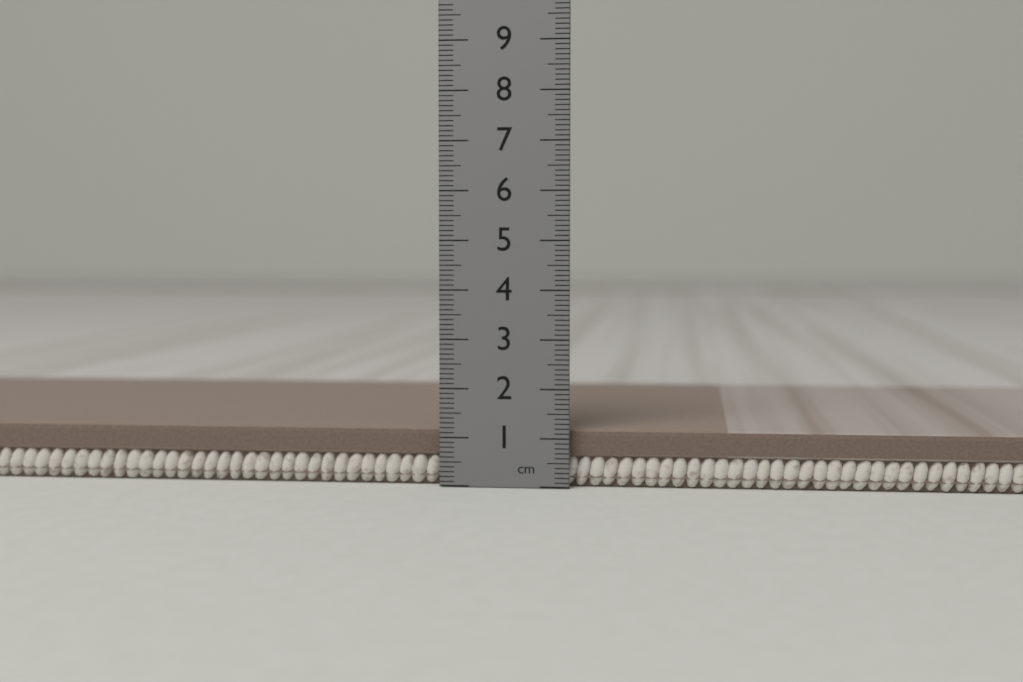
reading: 1.2 cm
